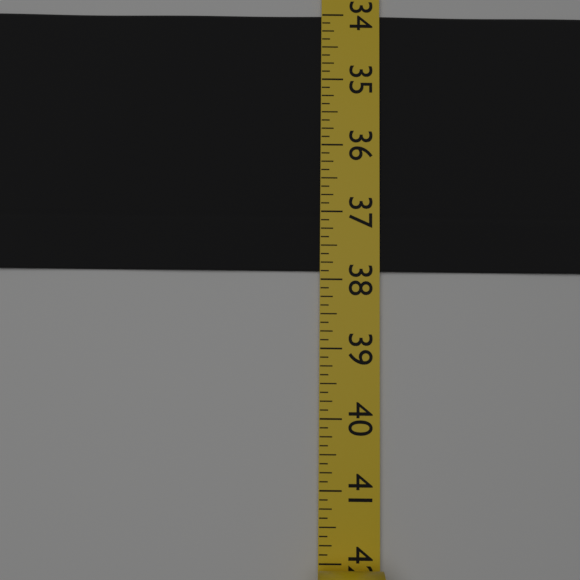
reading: 37.875 (no unit)
